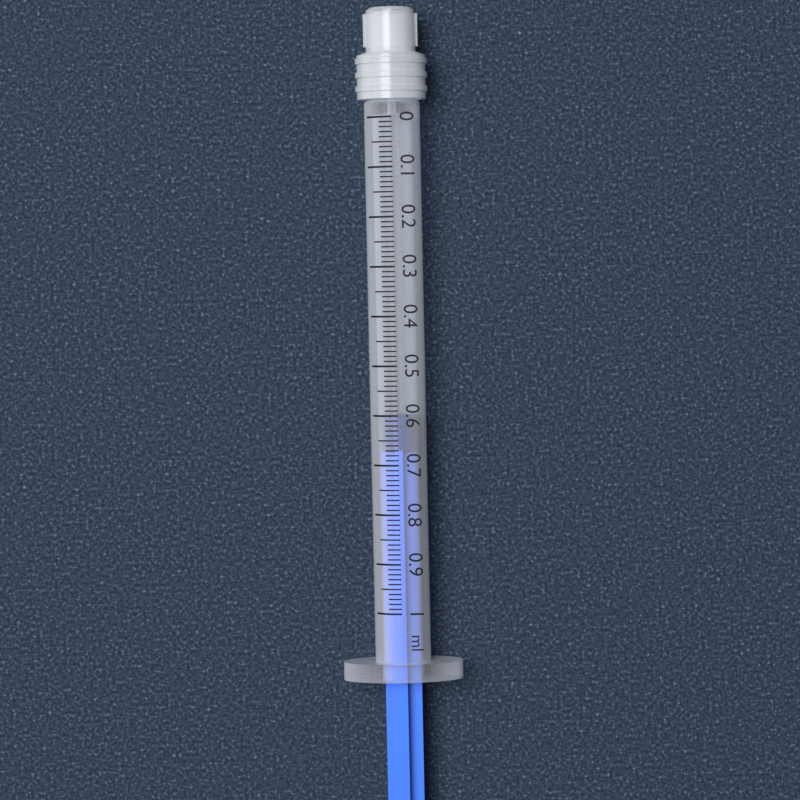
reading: 0.60 ml
